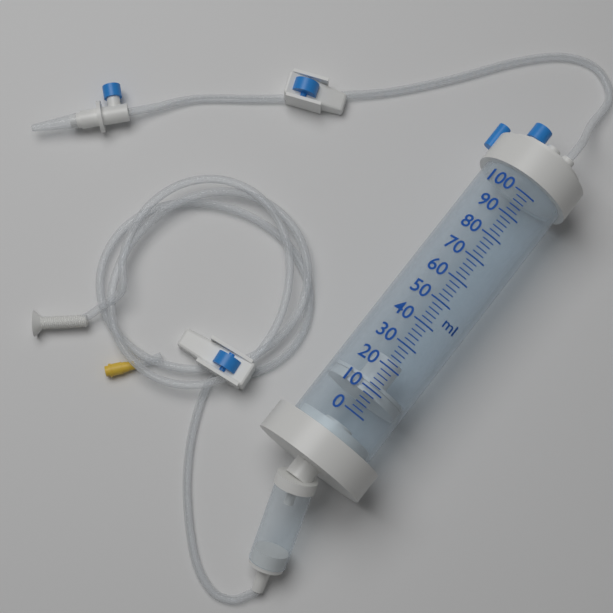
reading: 8 ml
